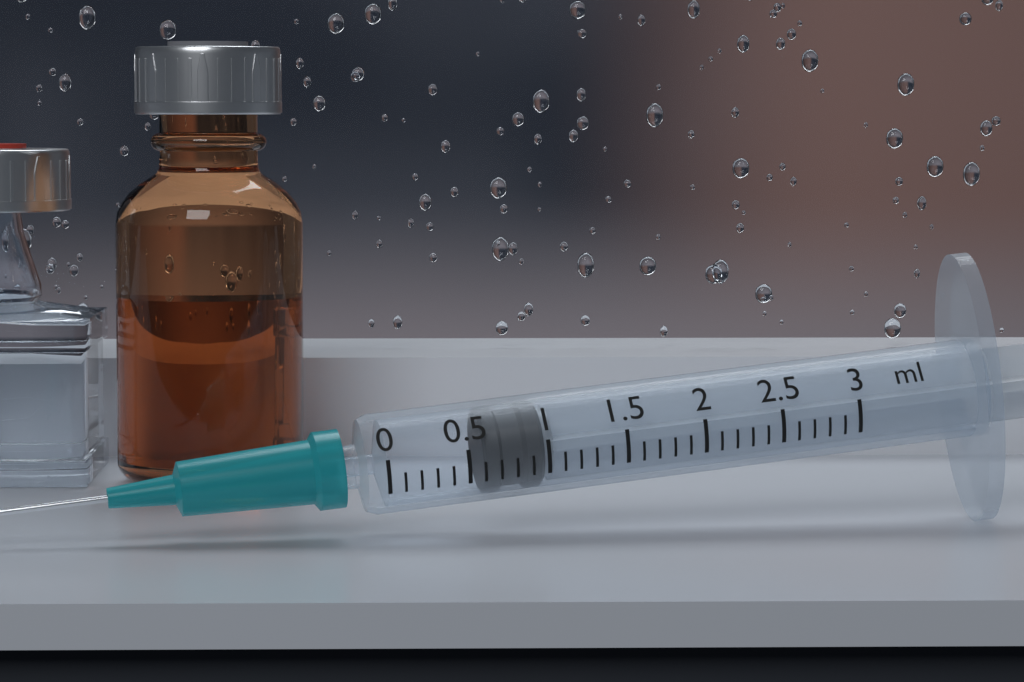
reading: 0.6 ml
